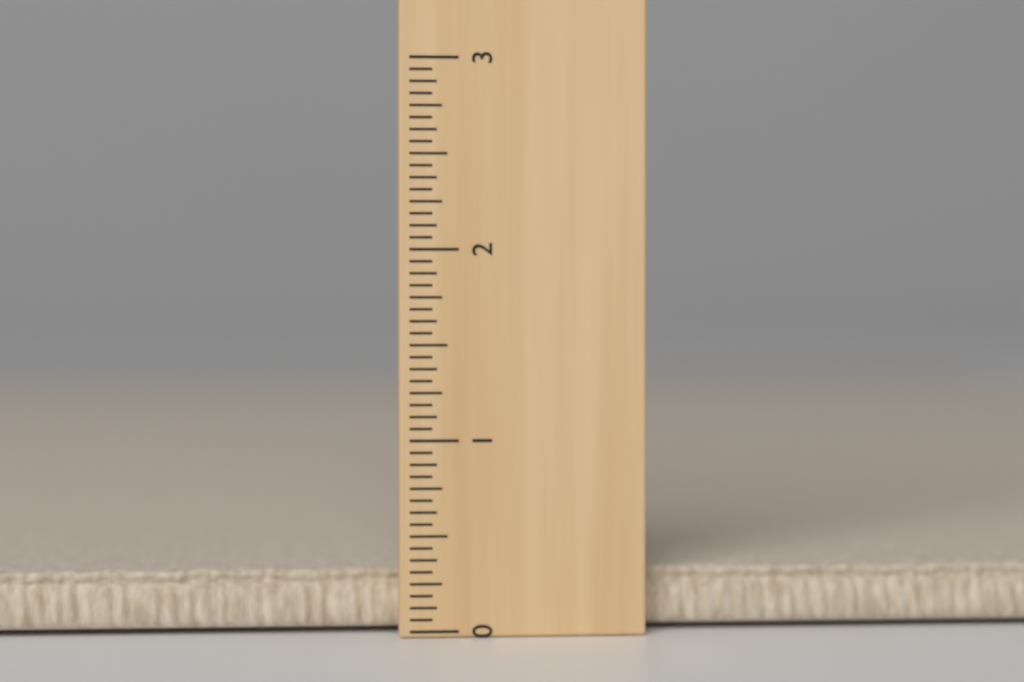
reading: 0.3125 (no unit)
